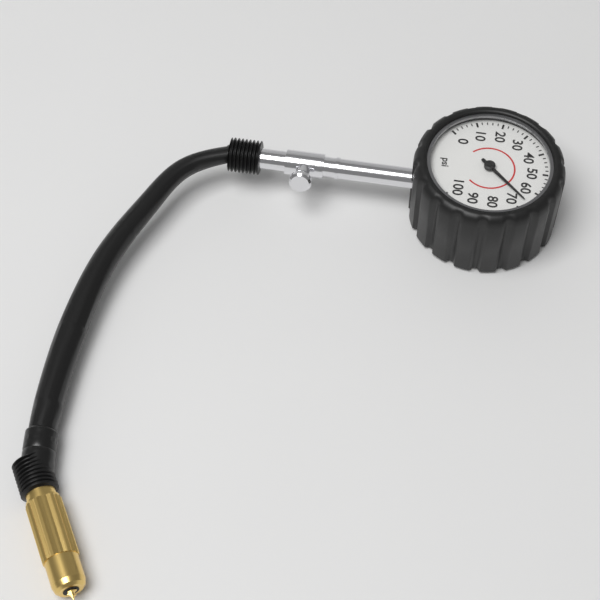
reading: 66 psi
